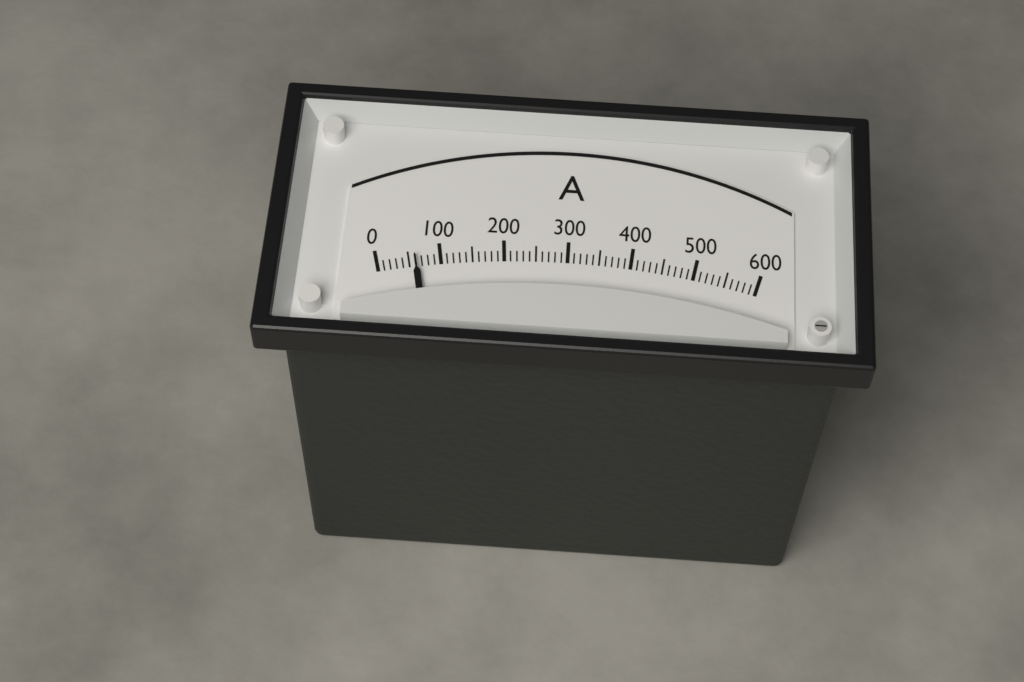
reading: 60 A
